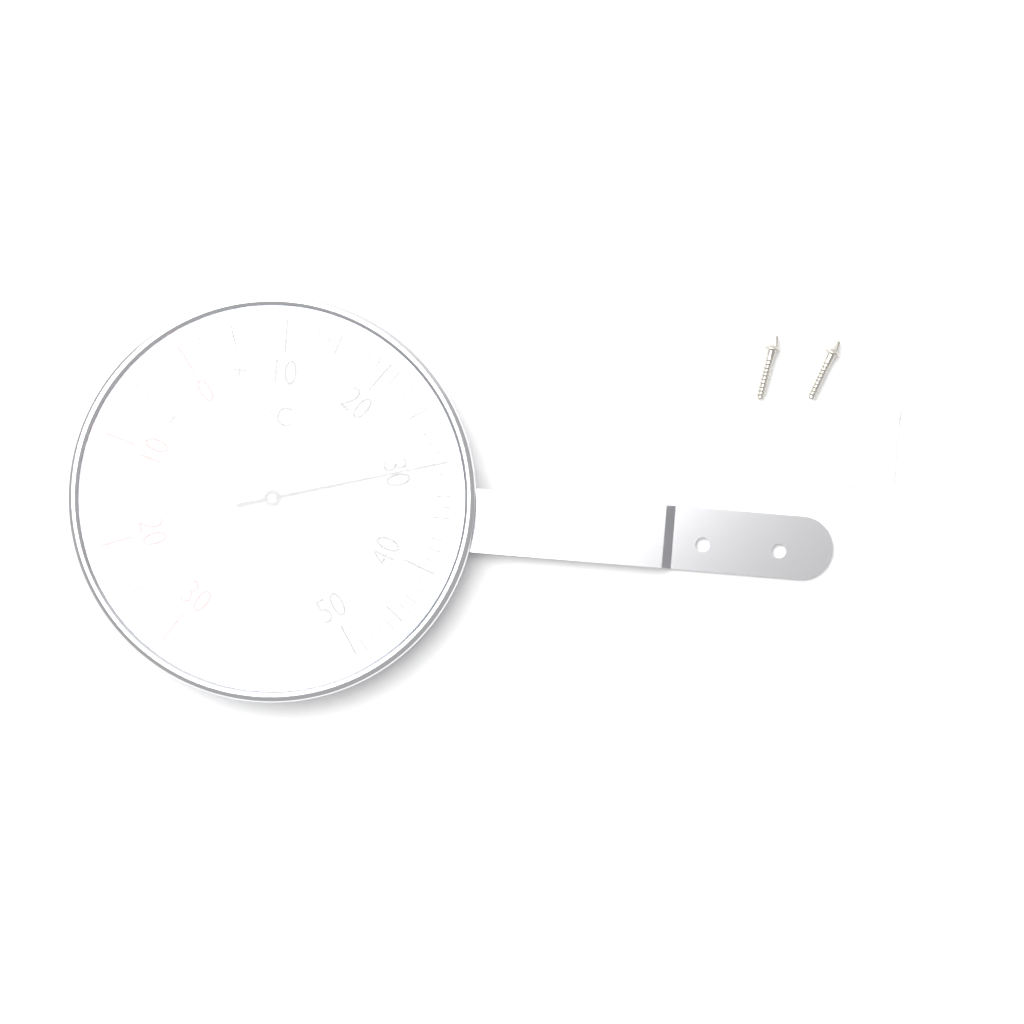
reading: 30 °C
